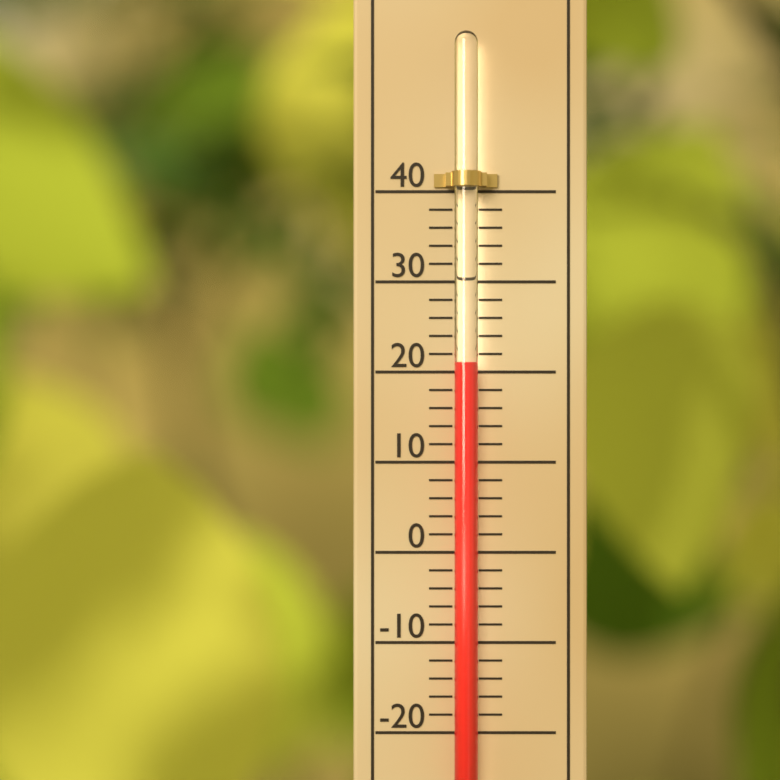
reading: 21 (no unit)
